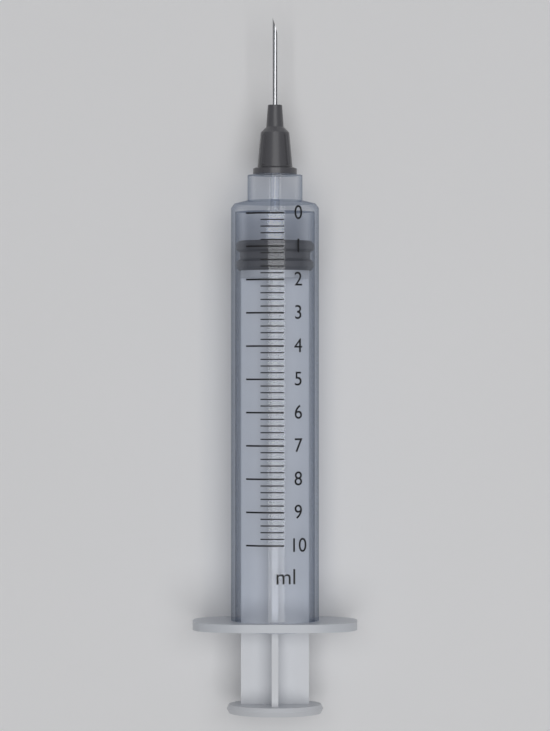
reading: 0.8 ml
